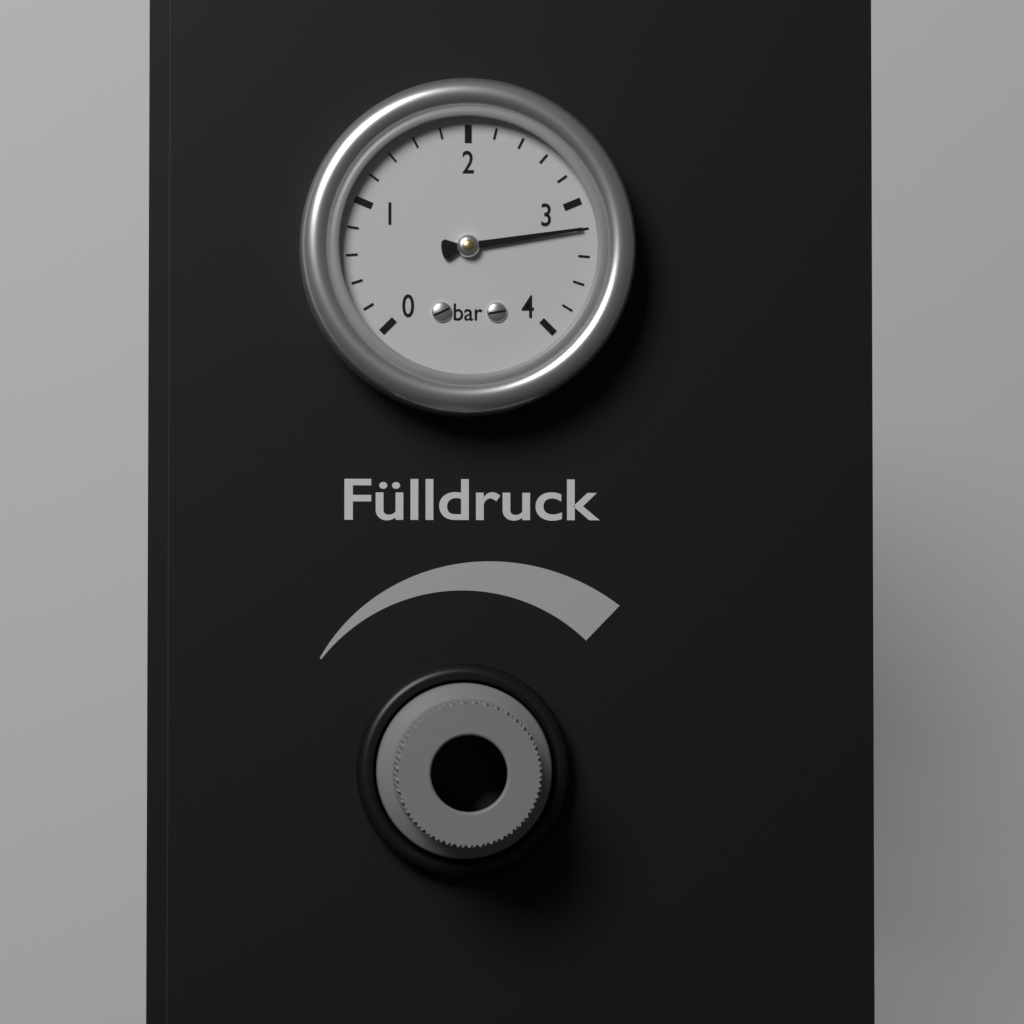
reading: 3.2 bar
